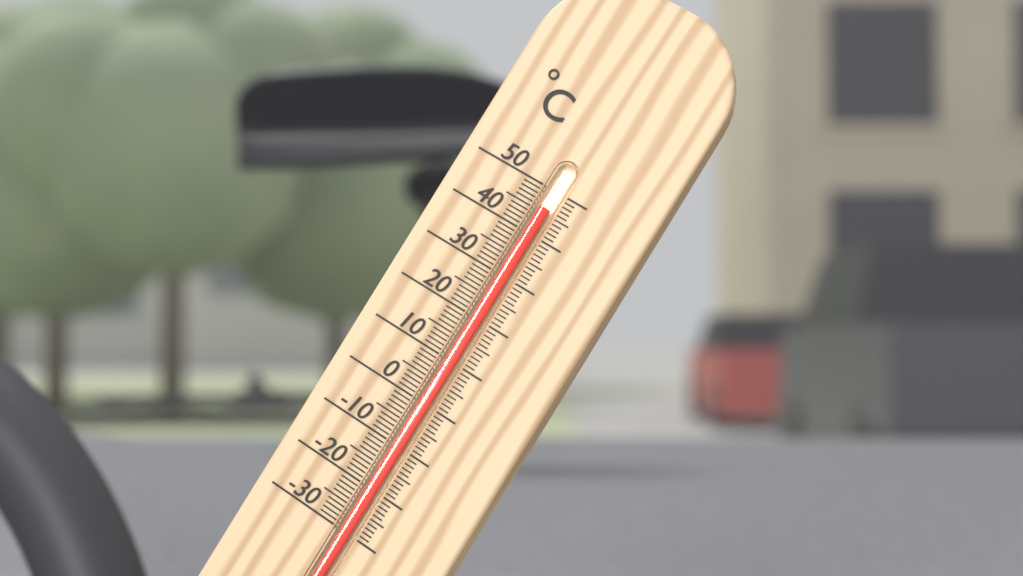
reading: 46 °C
